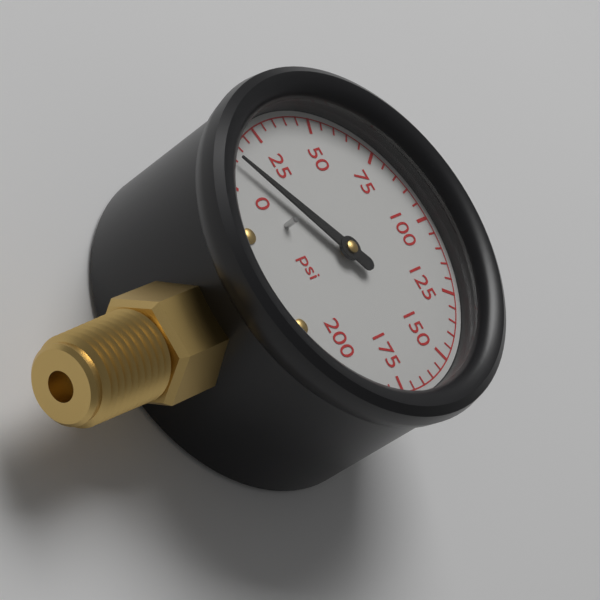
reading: 10 psi
